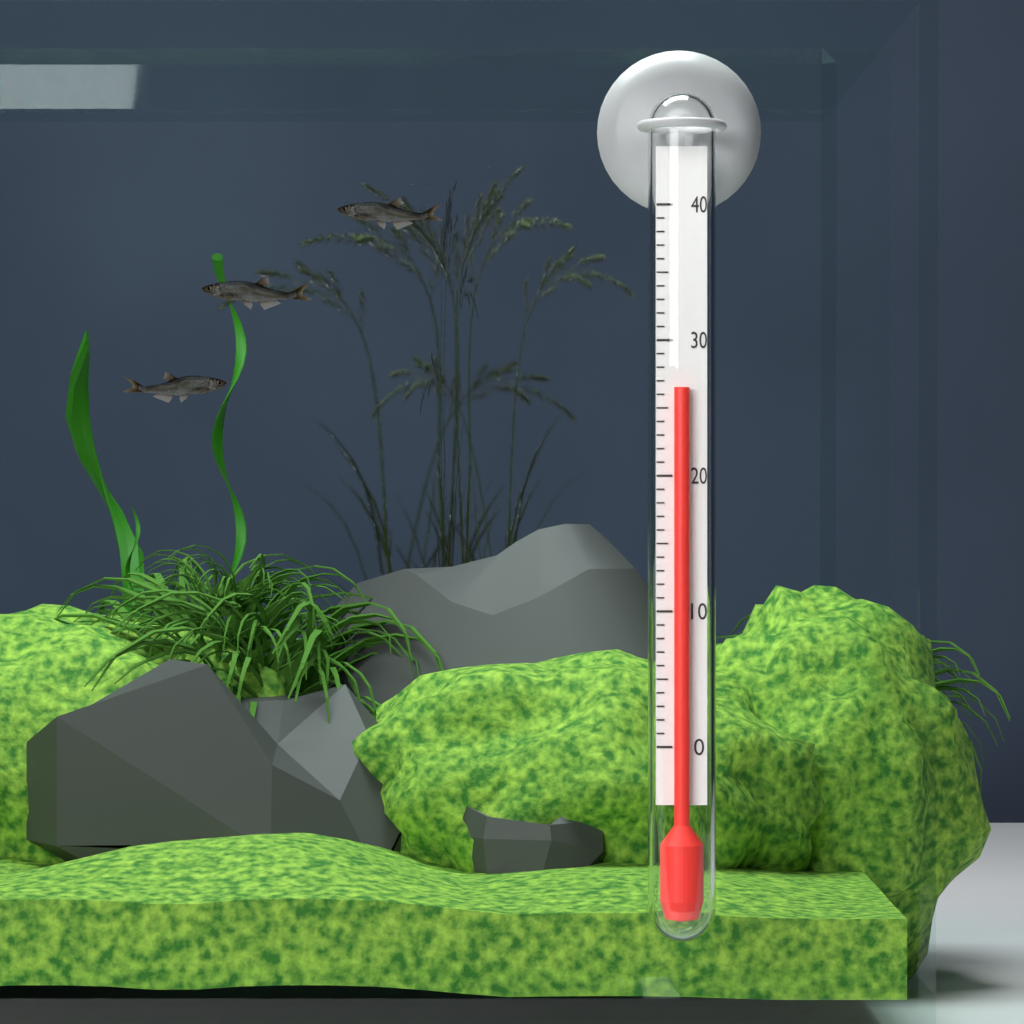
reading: 26.5 (no unit)
